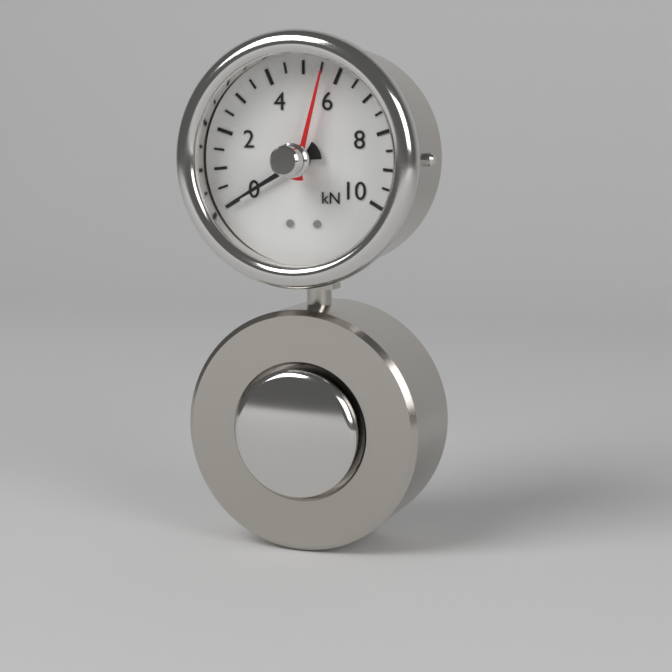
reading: 0.0 kN
